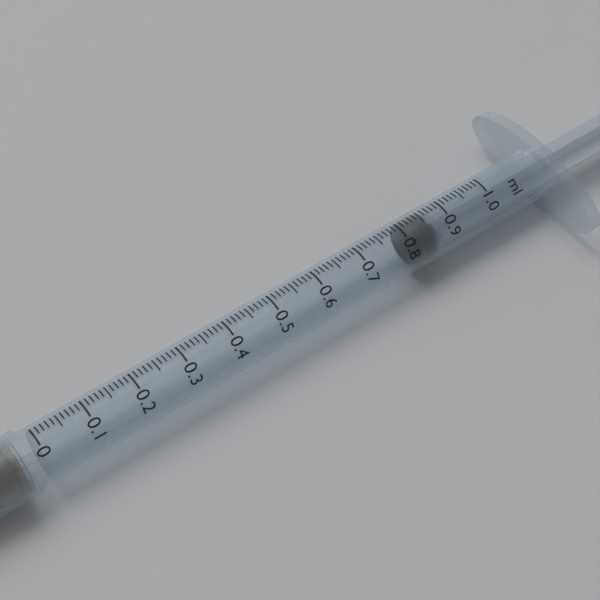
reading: 0.81 ml
